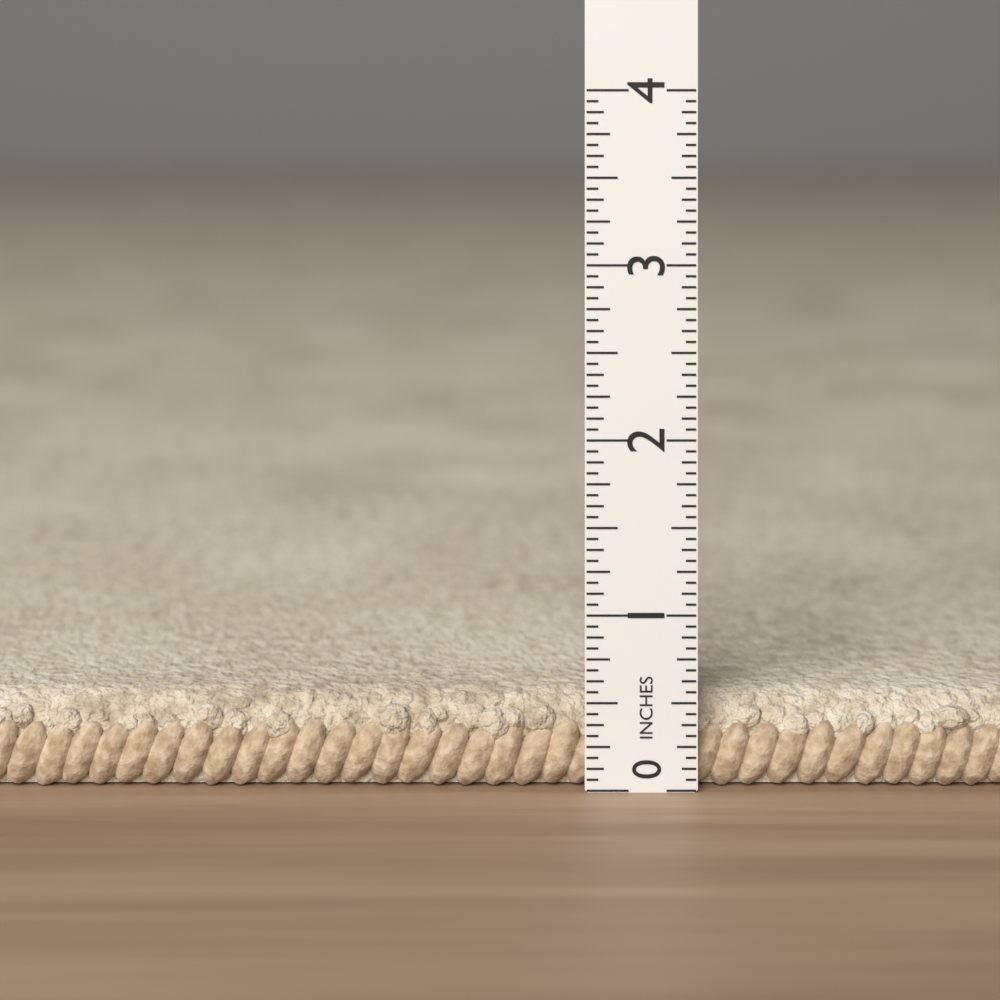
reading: 0.5000 in
